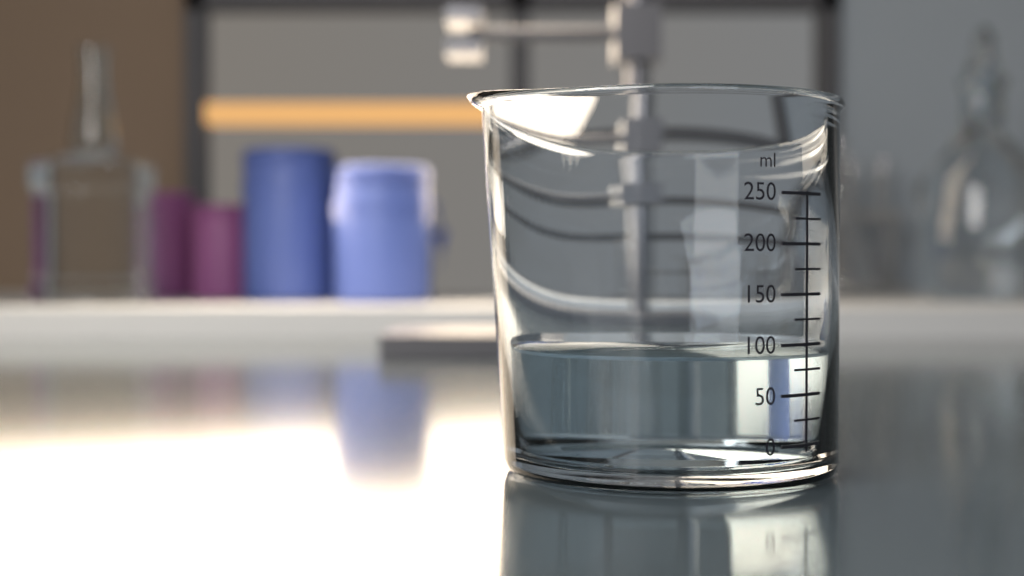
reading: 90 ml
